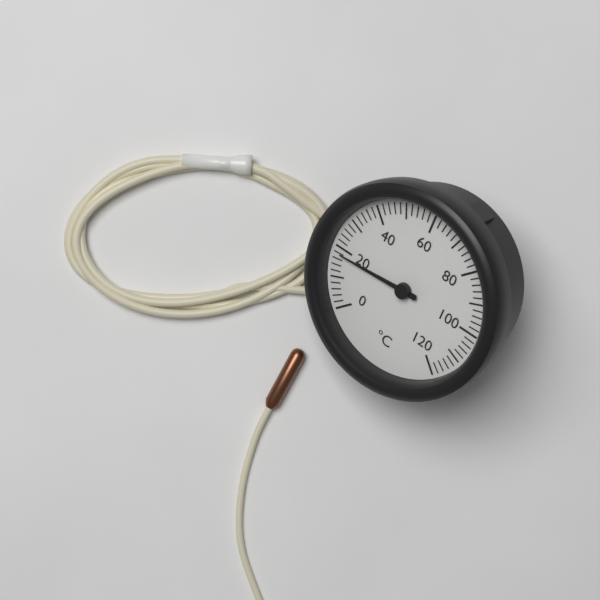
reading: 18 °C
